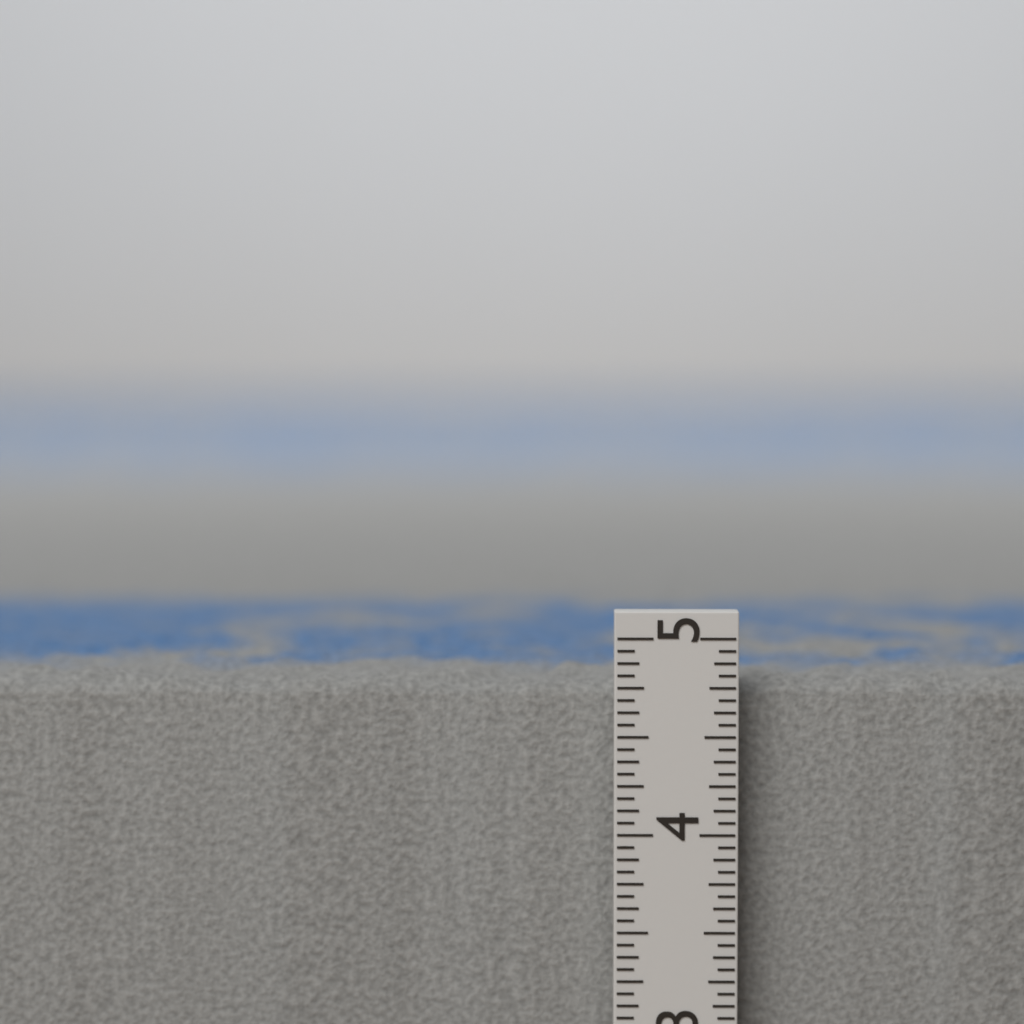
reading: 4.8125 in
